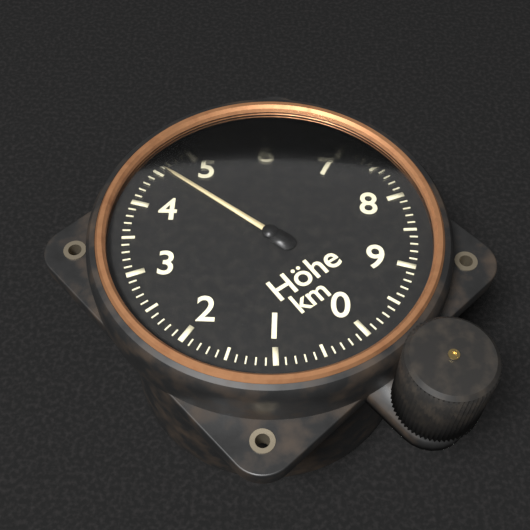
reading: 4.6 km
